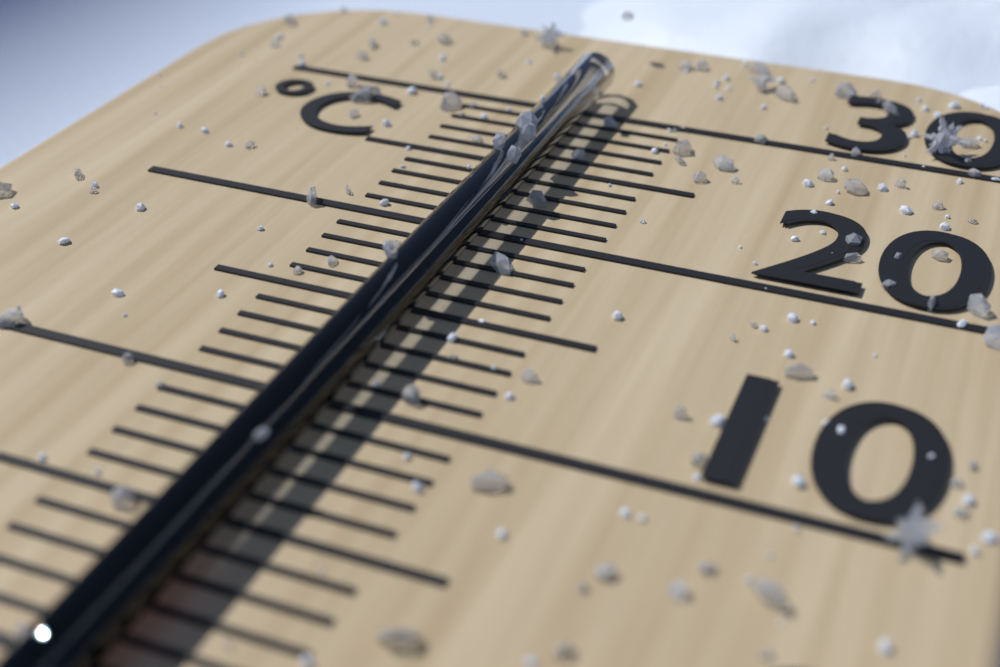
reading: 3 °C
